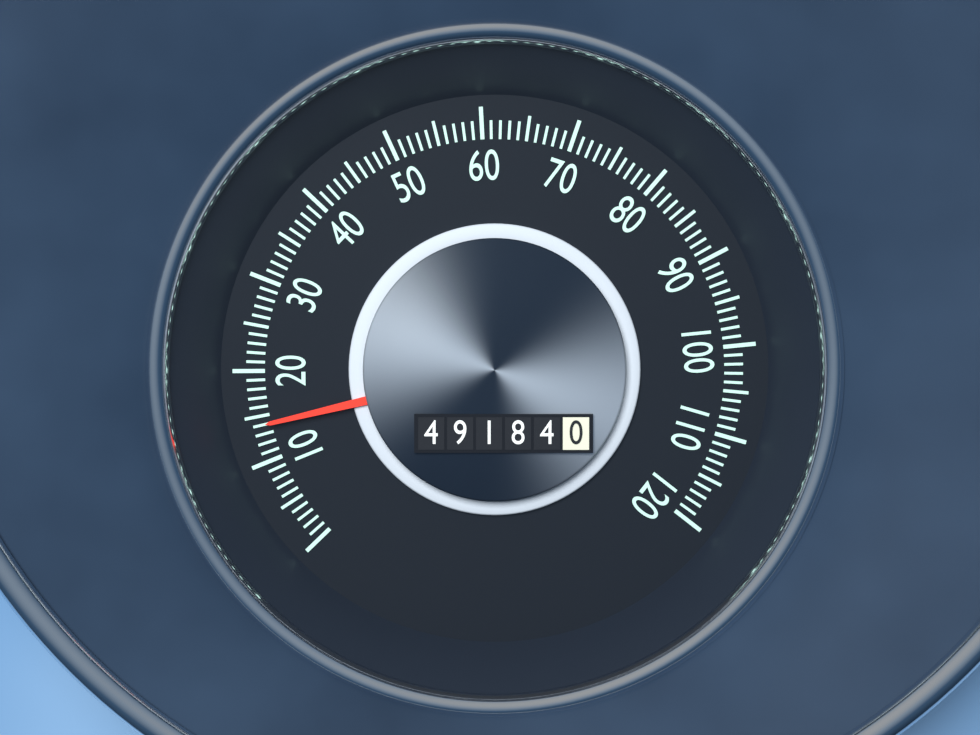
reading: 14 (no unit)
